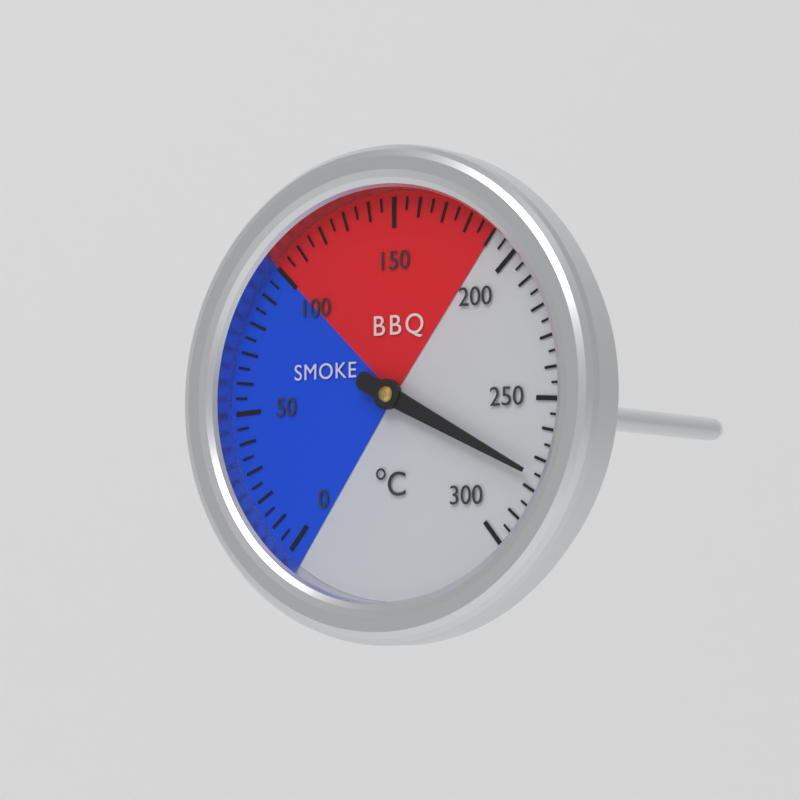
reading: 275 °C
